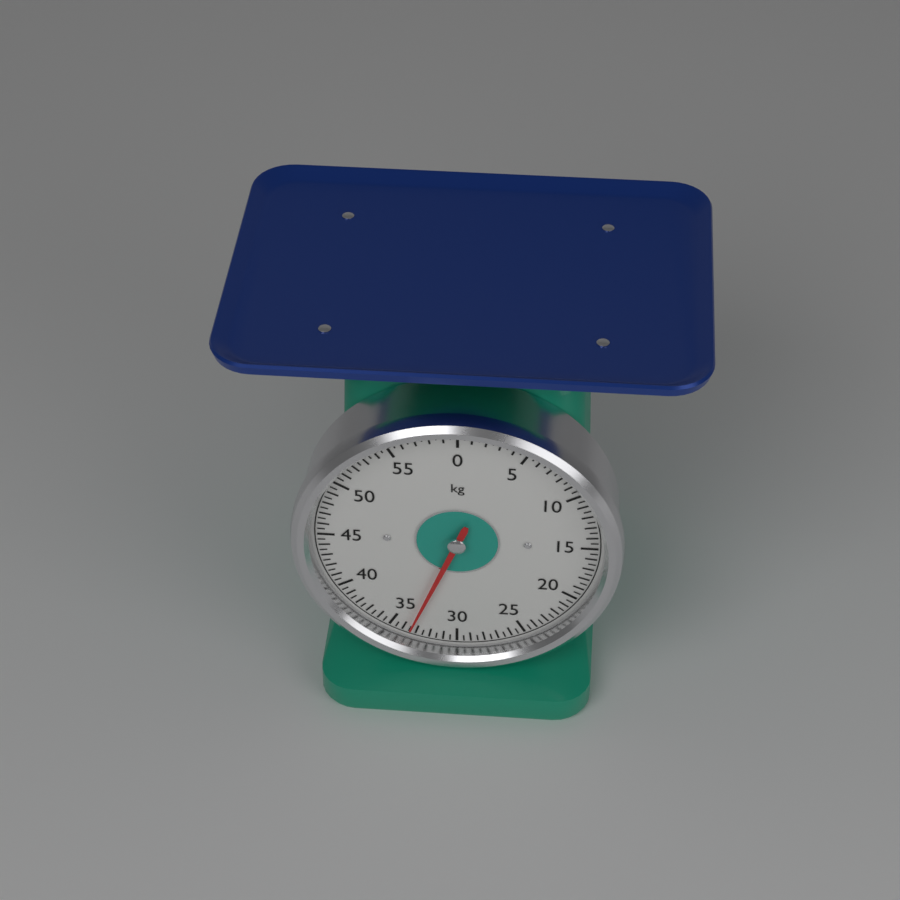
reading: 33.5 kg
